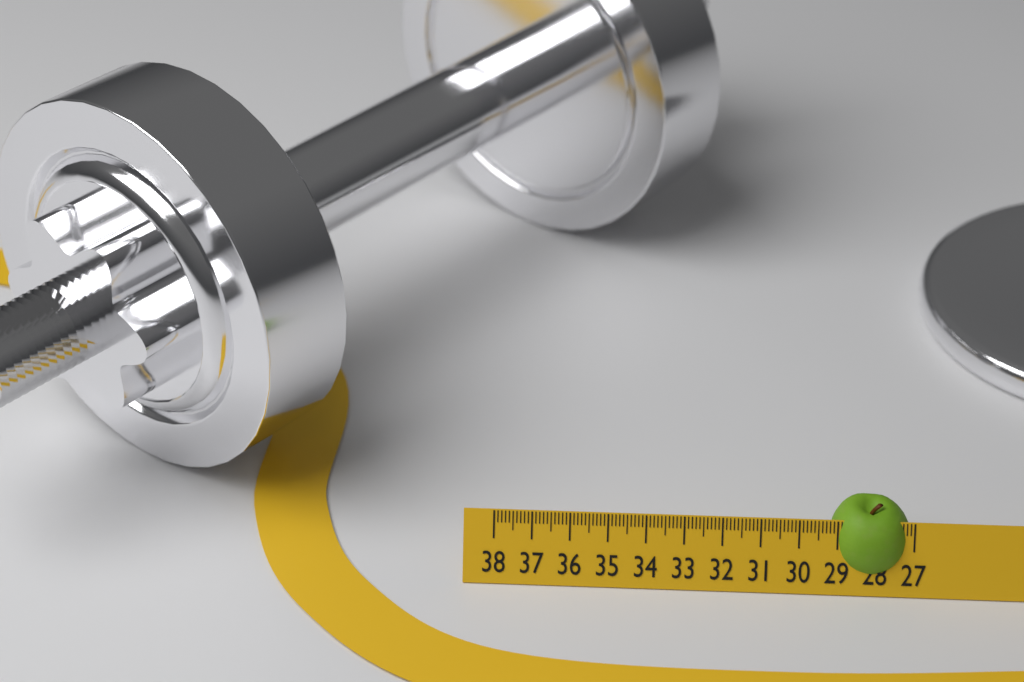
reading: 29.2 (no unit)
